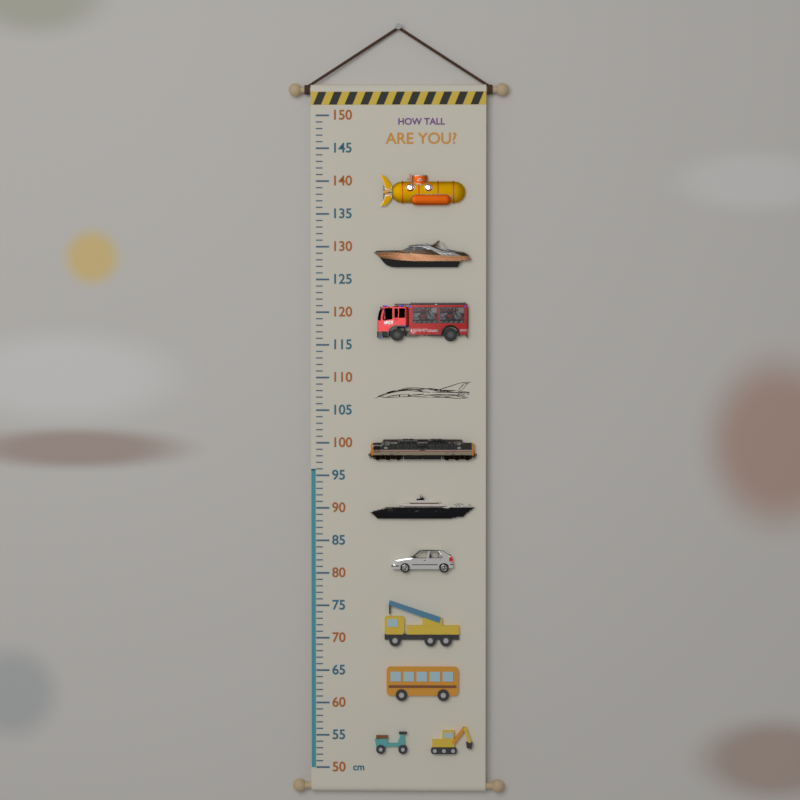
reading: 96 cm
